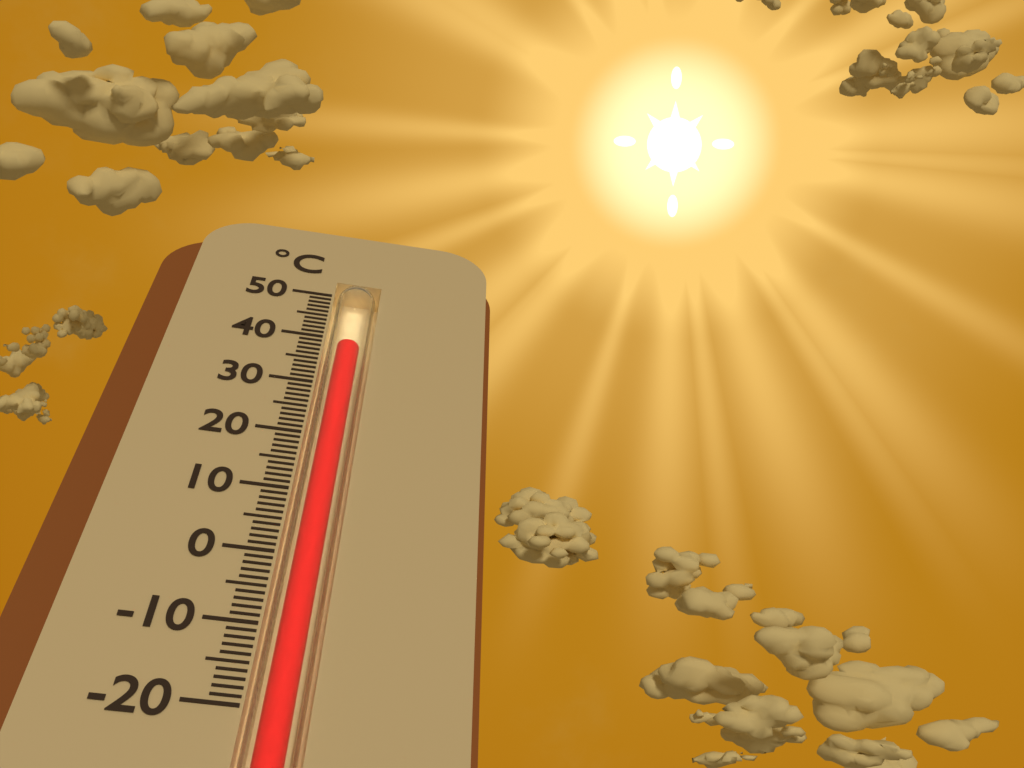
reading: 39 °C
